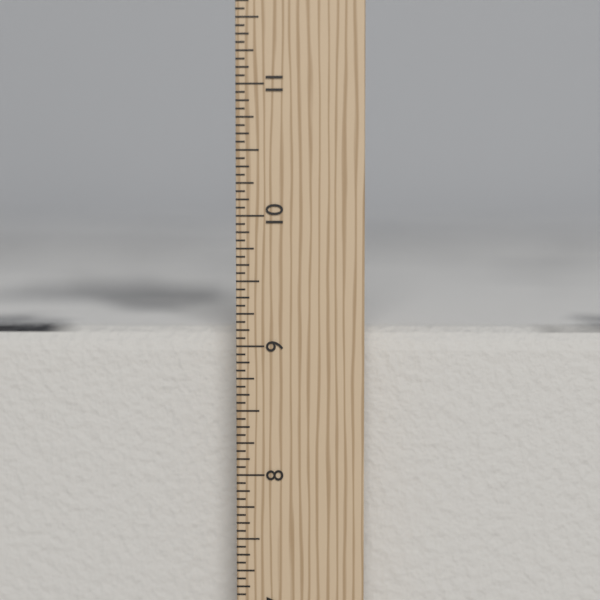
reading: 9.1250 in
